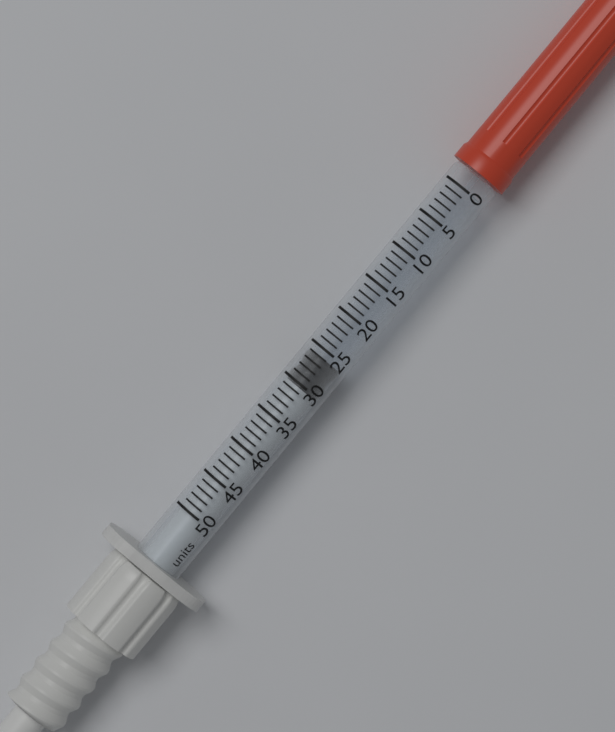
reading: 26 units
